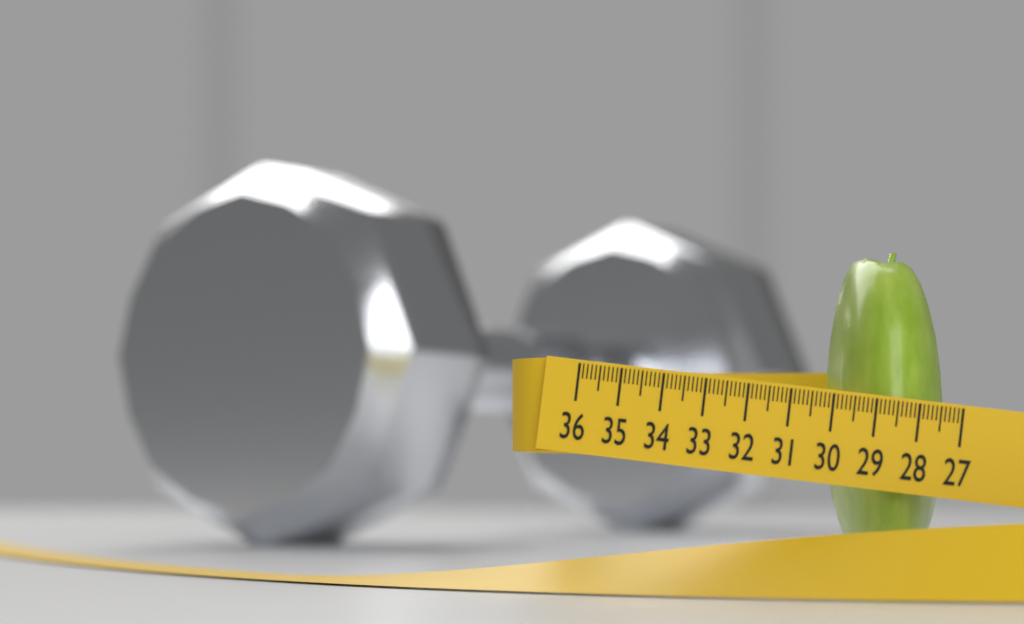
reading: 30.1 (no unit)
